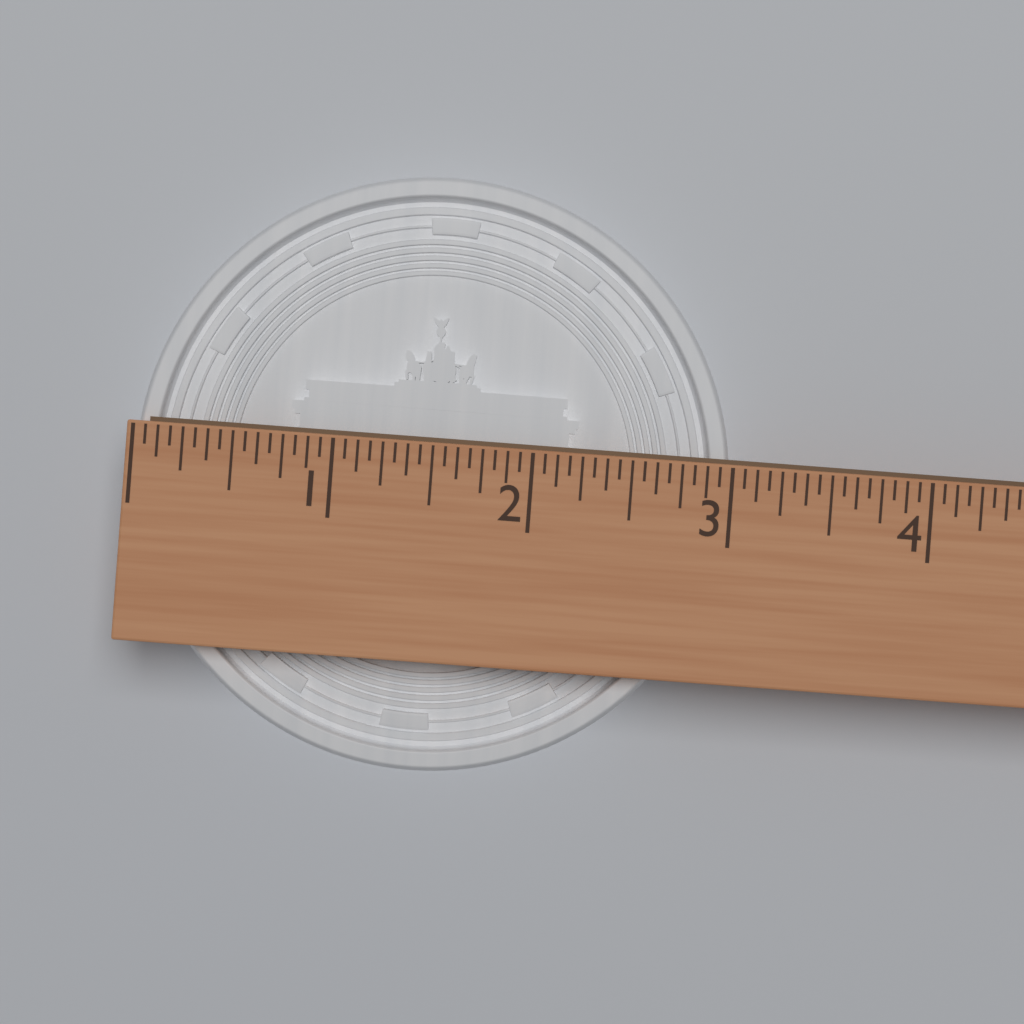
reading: 3.0000 (no unit)
